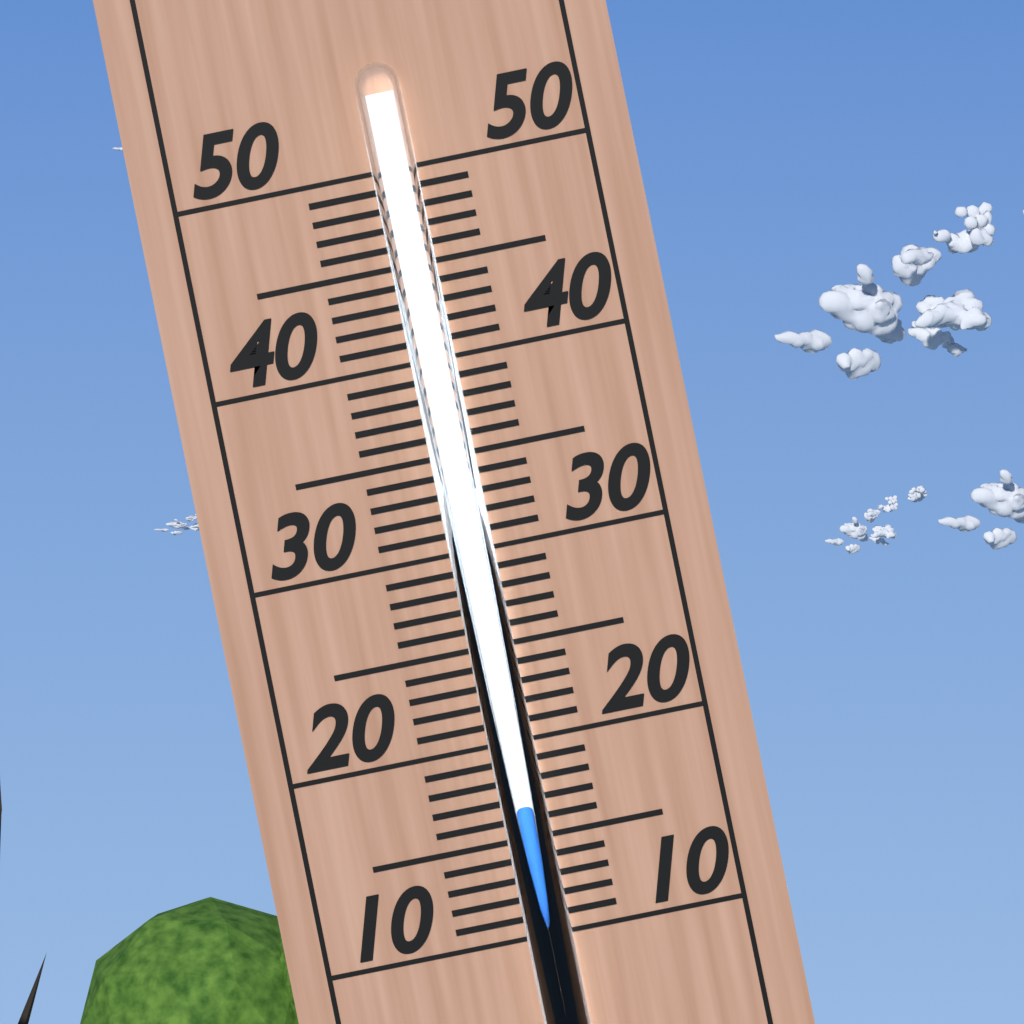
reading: 17 (no unit)
